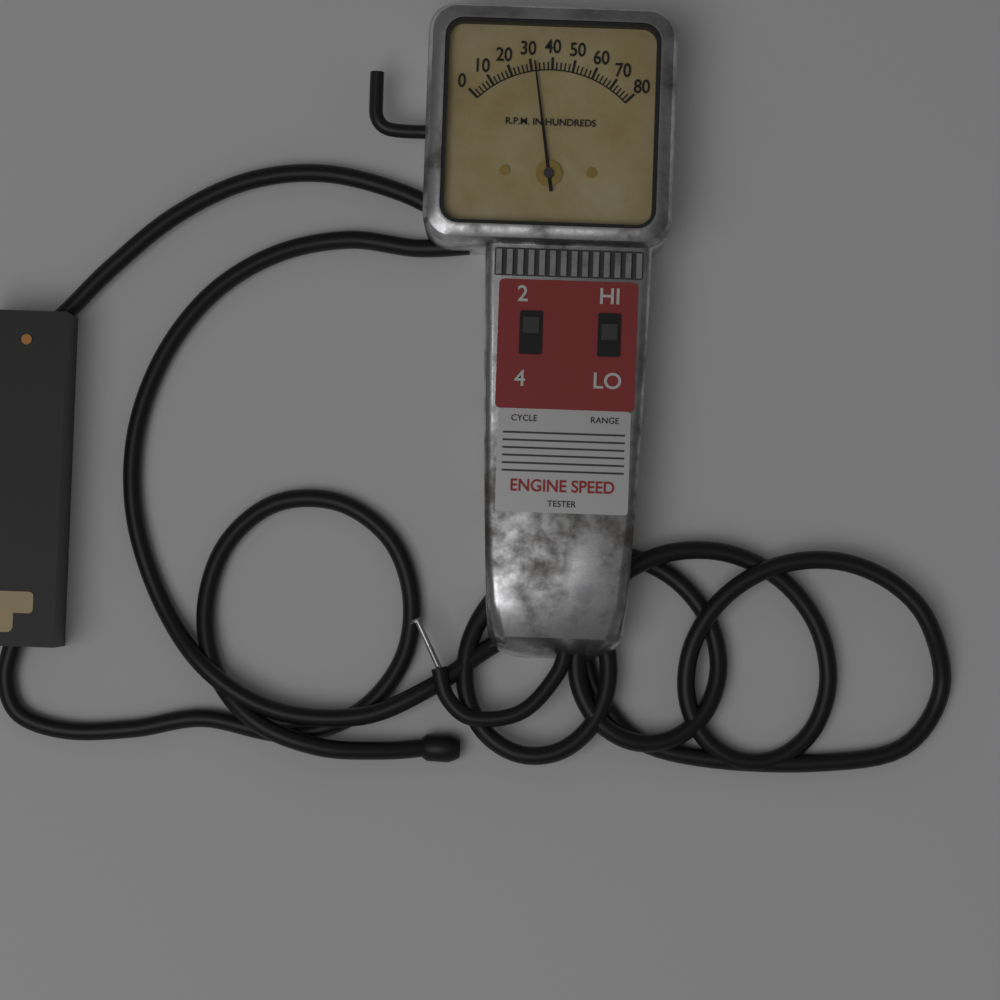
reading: 3200 RPM
